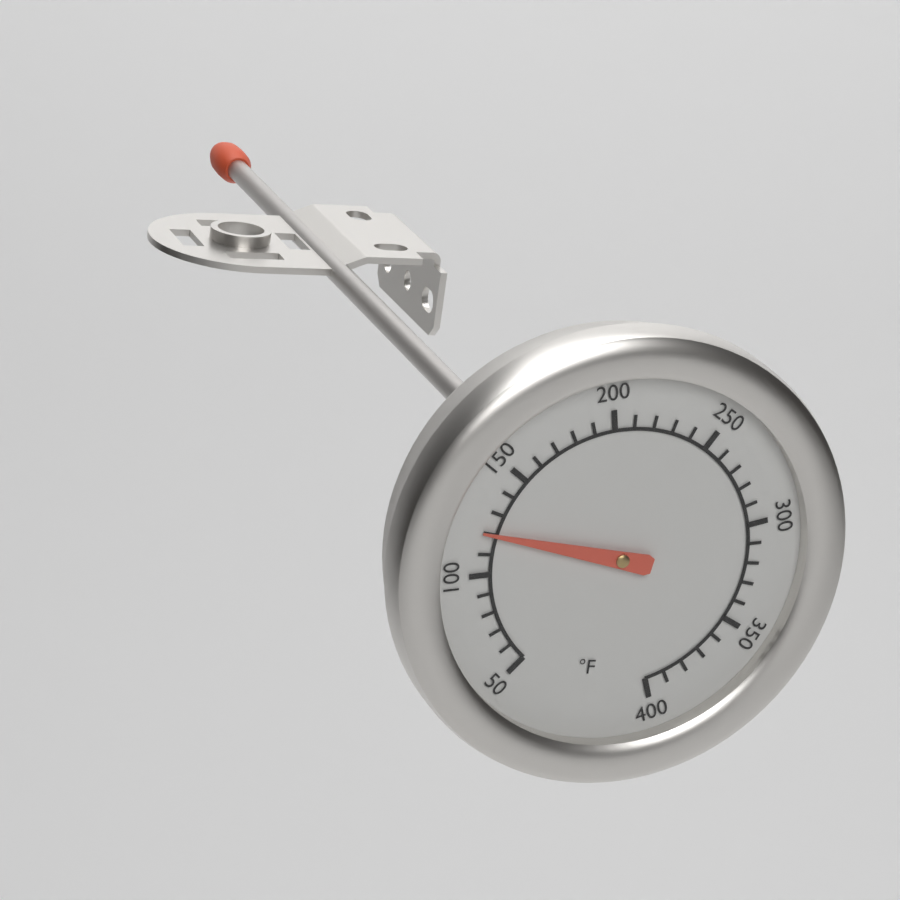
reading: 120 °F
